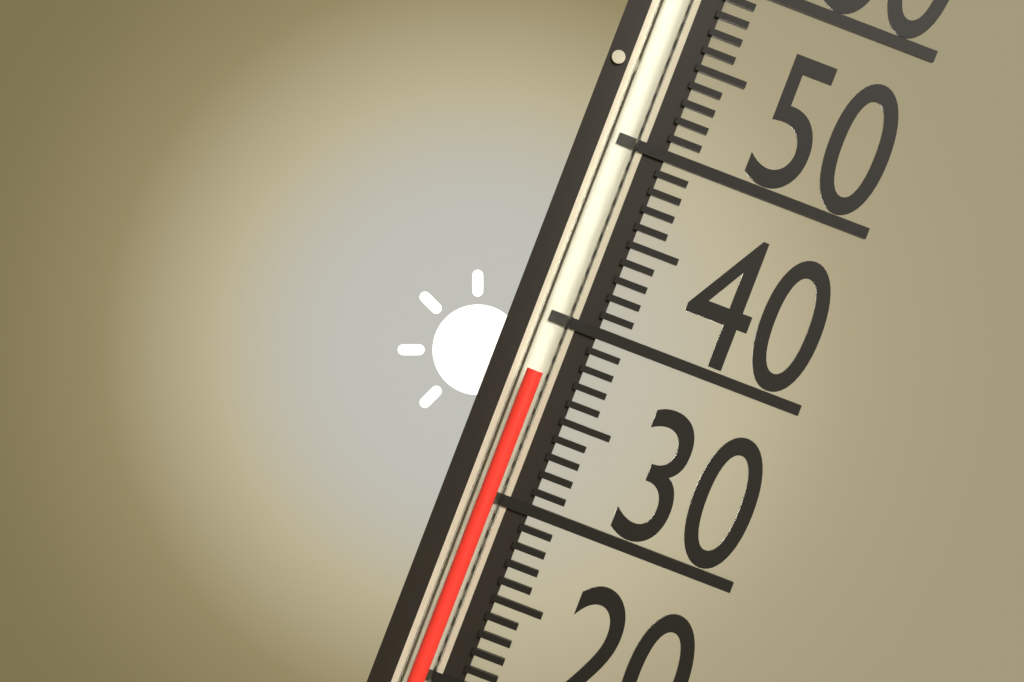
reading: 37 (no unit)
